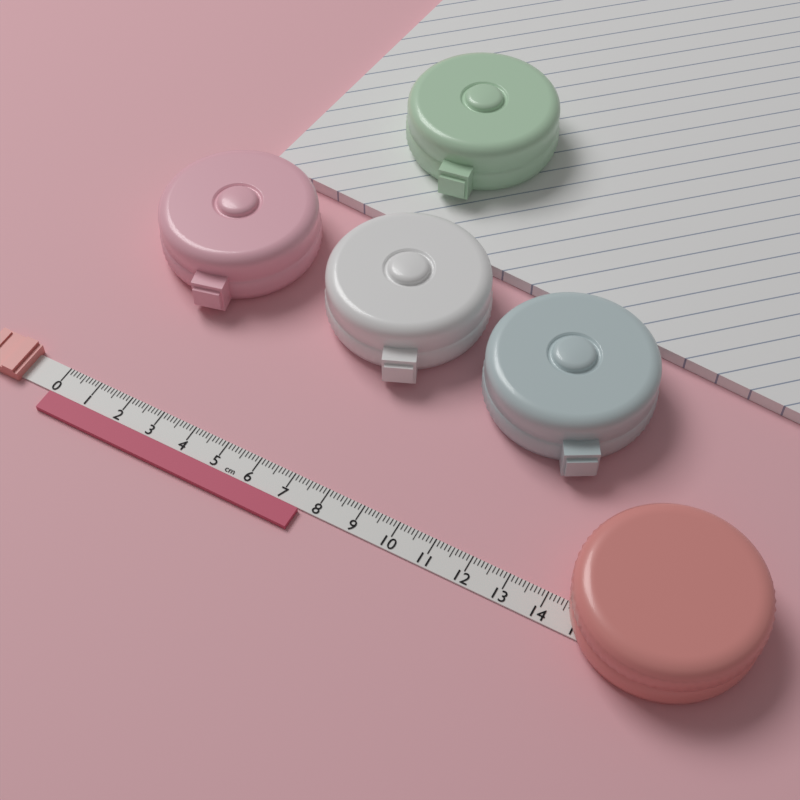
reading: 7.6 cm
